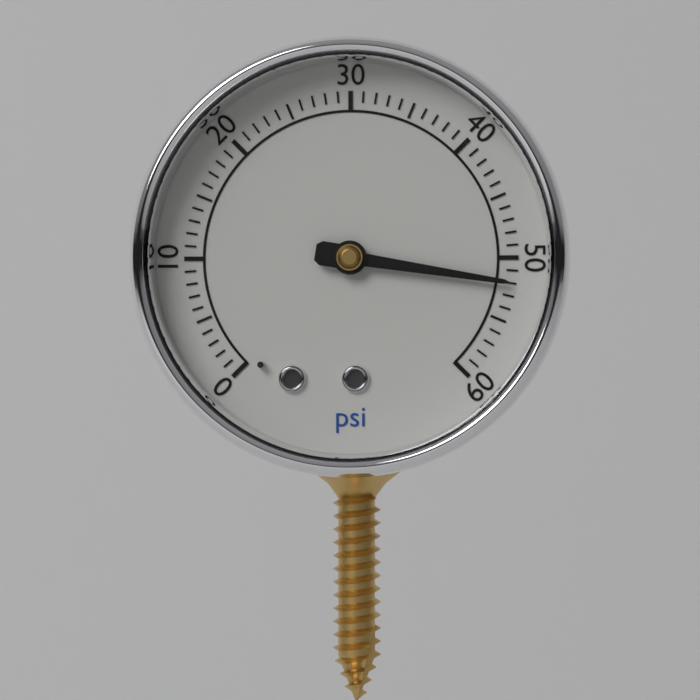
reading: 52 psi
